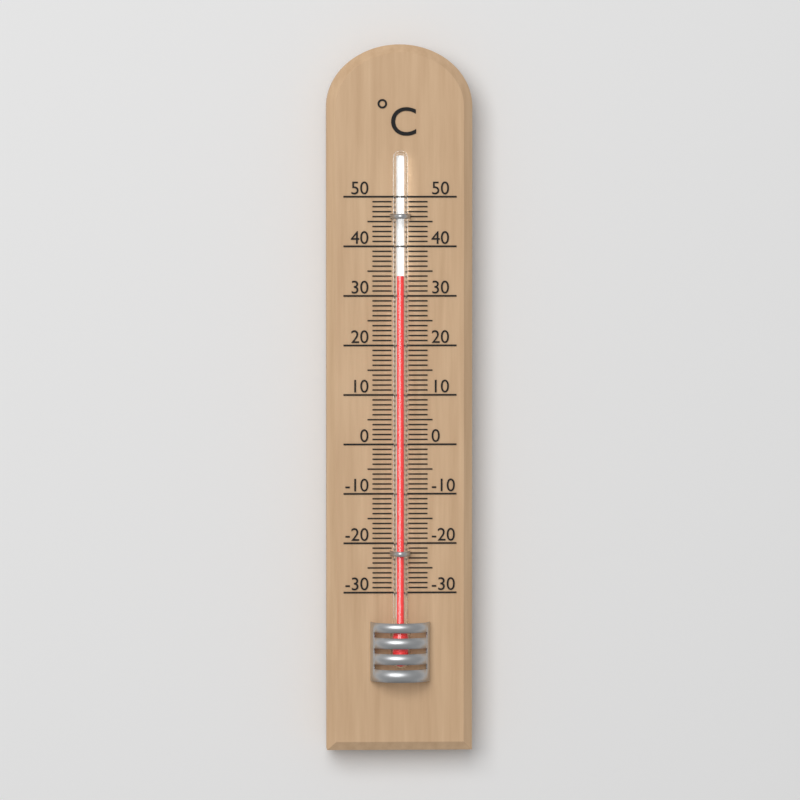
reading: 34 °C
